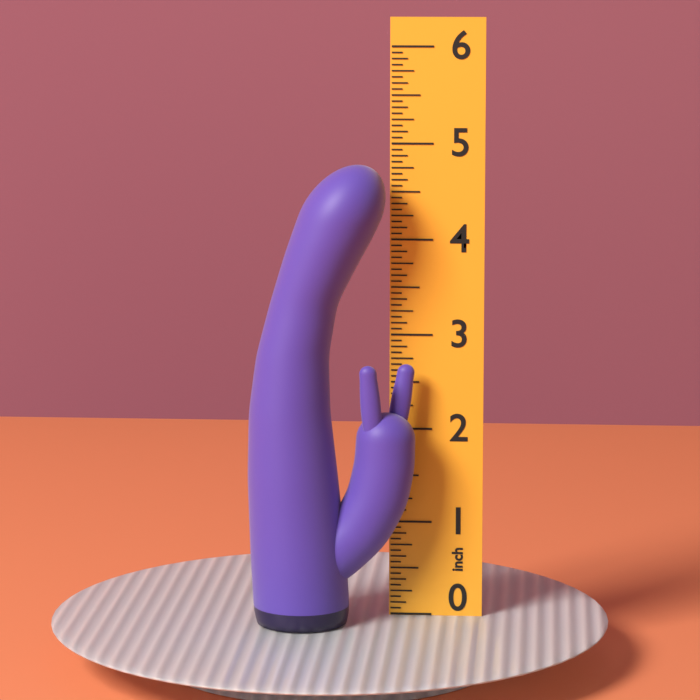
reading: 4.8125 inch
